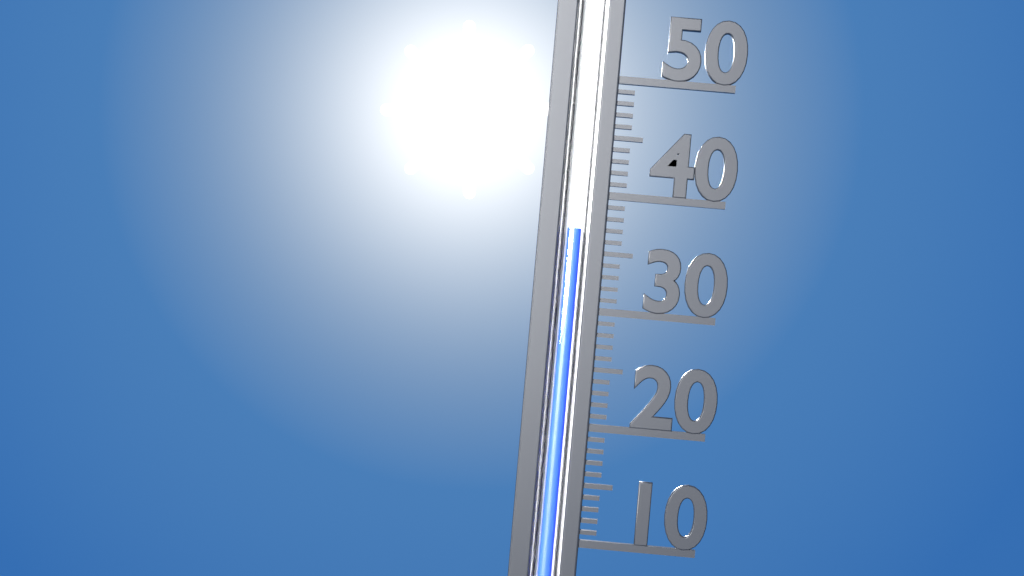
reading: 37 (no unit)
